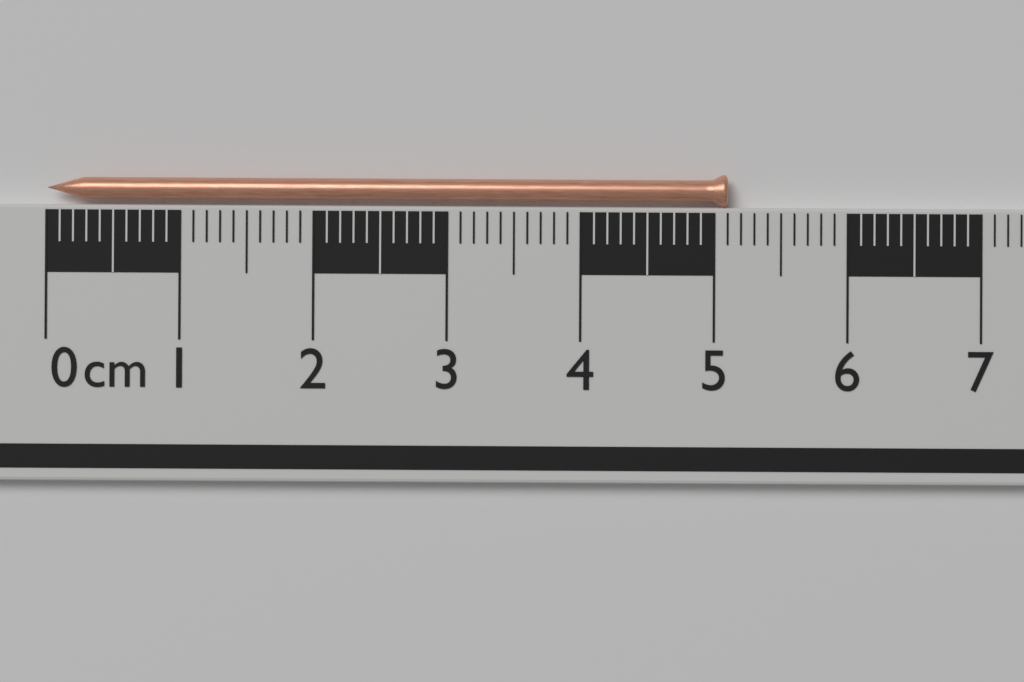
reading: 5.1 cm
